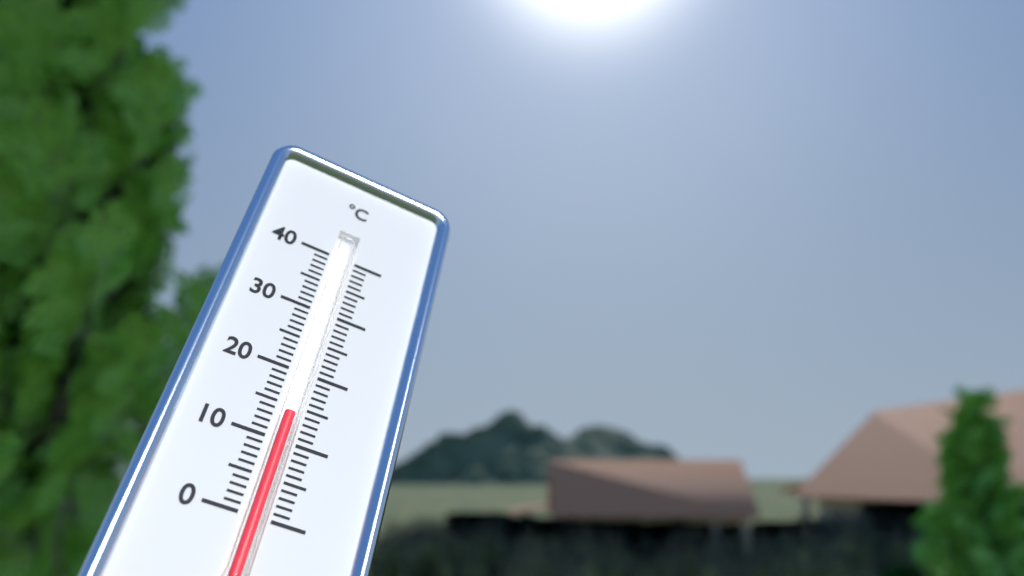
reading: 14 °C
